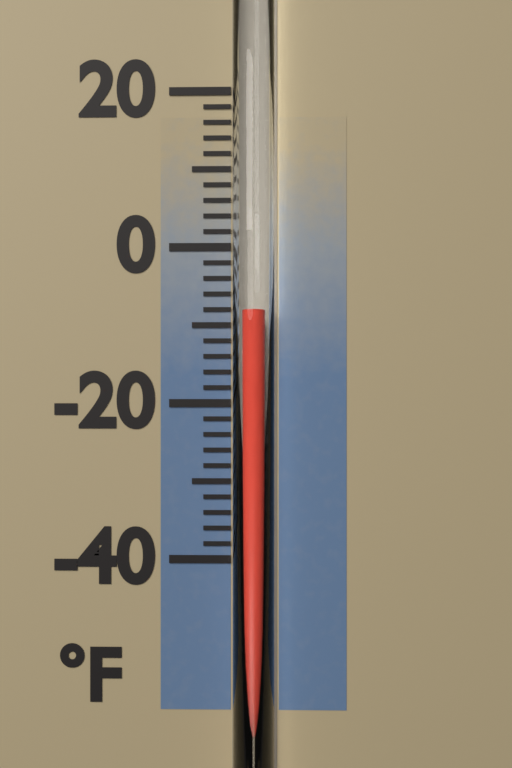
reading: -8 °F
